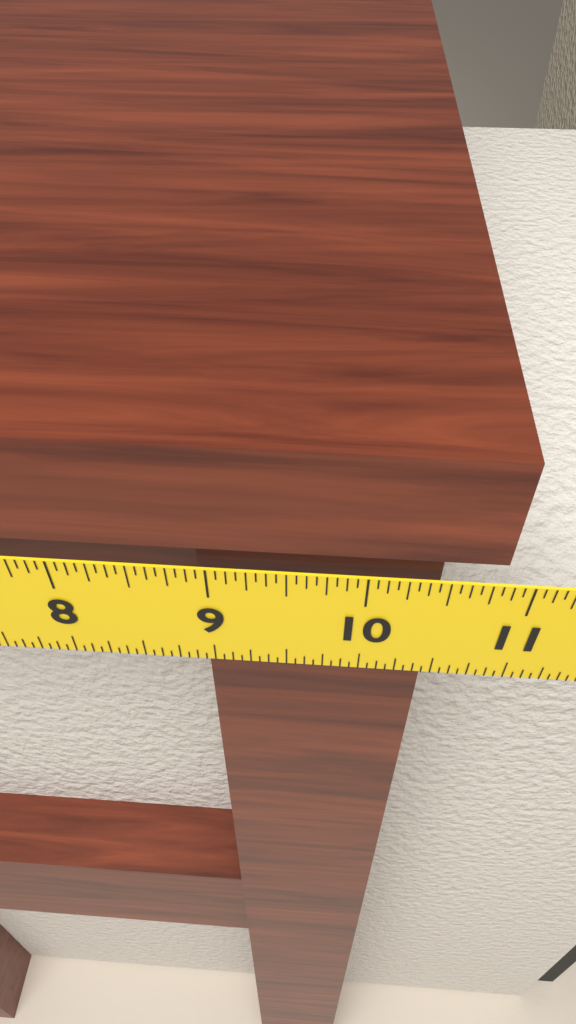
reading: 10.8125 in
